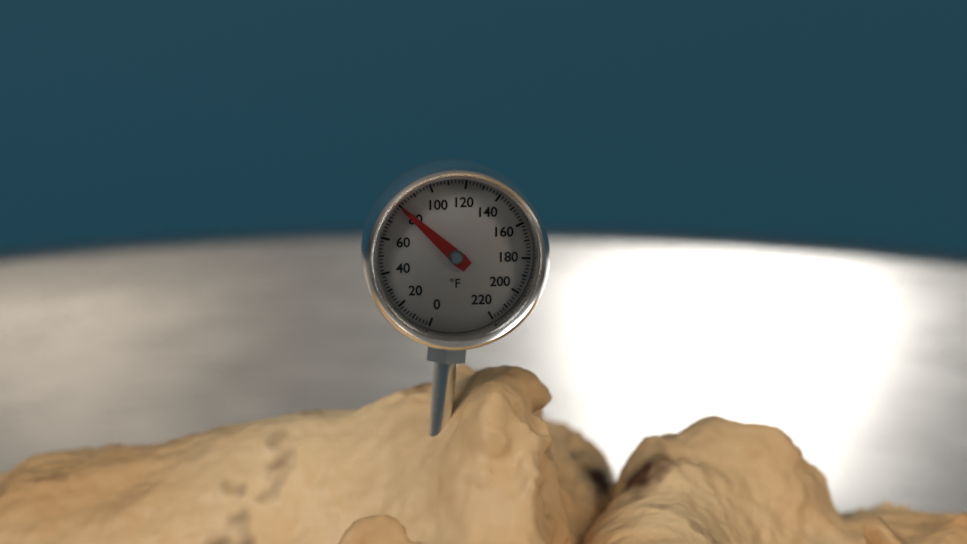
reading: 80 °F
